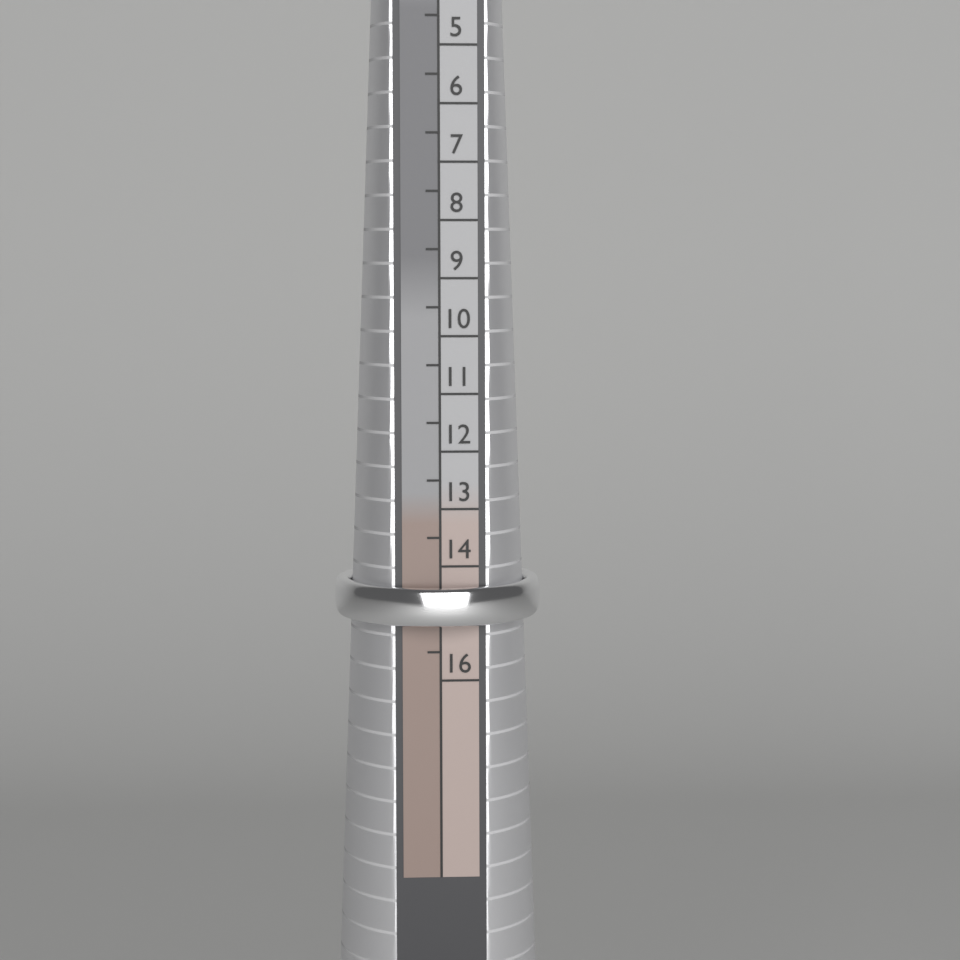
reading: 15.0 HK
